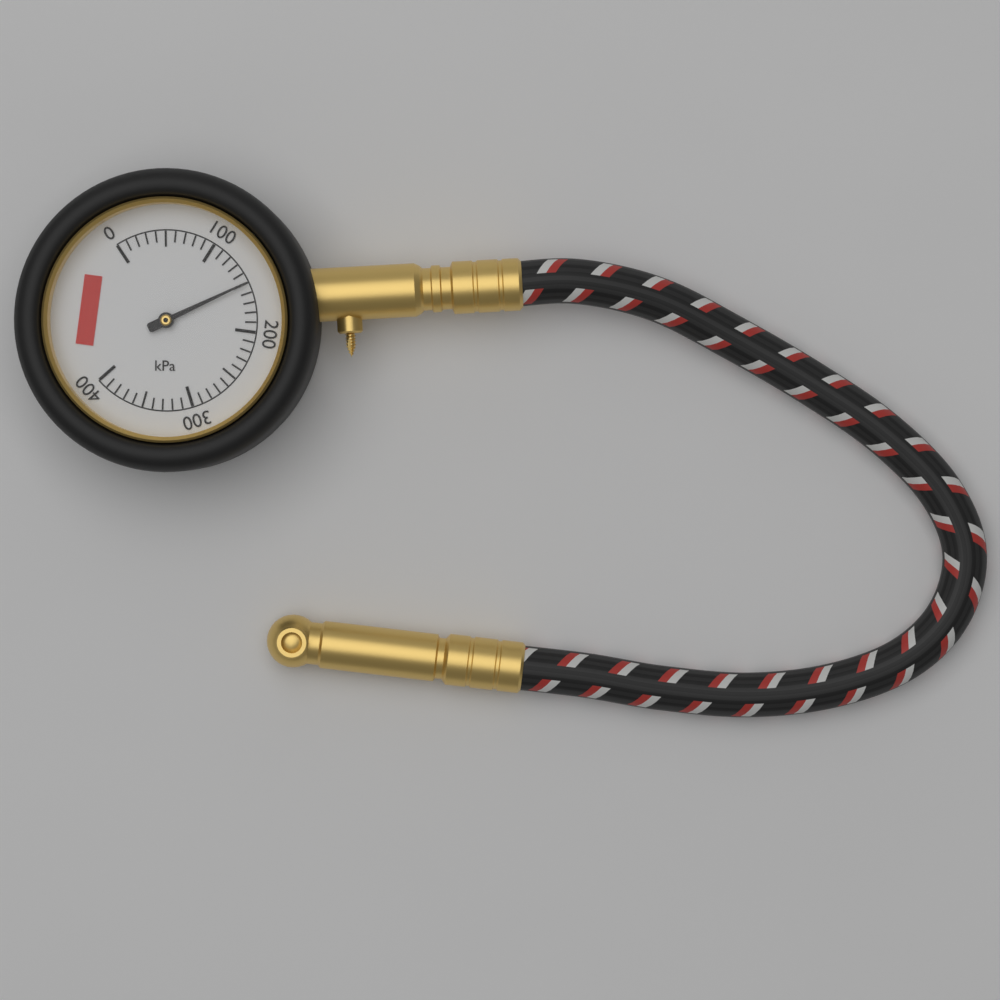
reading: 150 kPa
